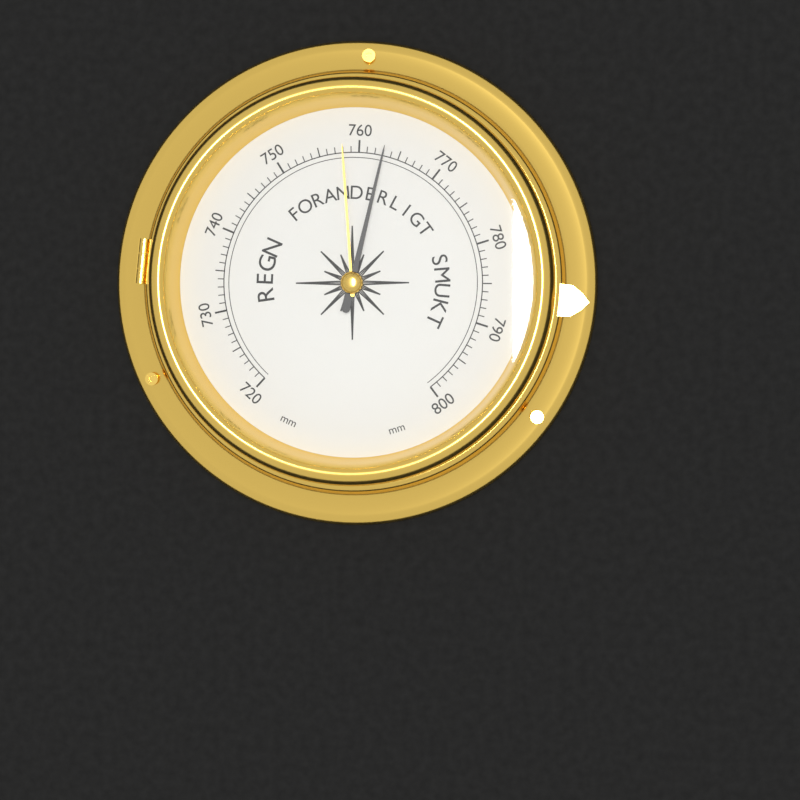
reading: 763 mm
